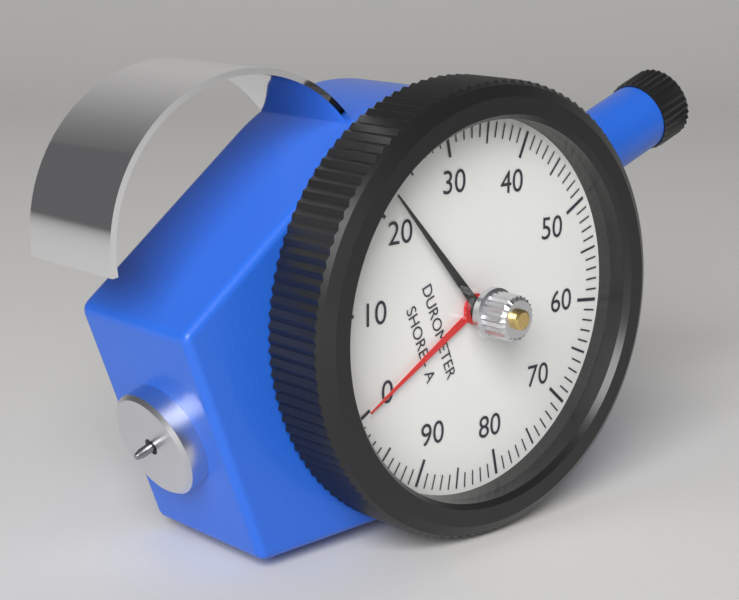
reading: 22 Shore A
